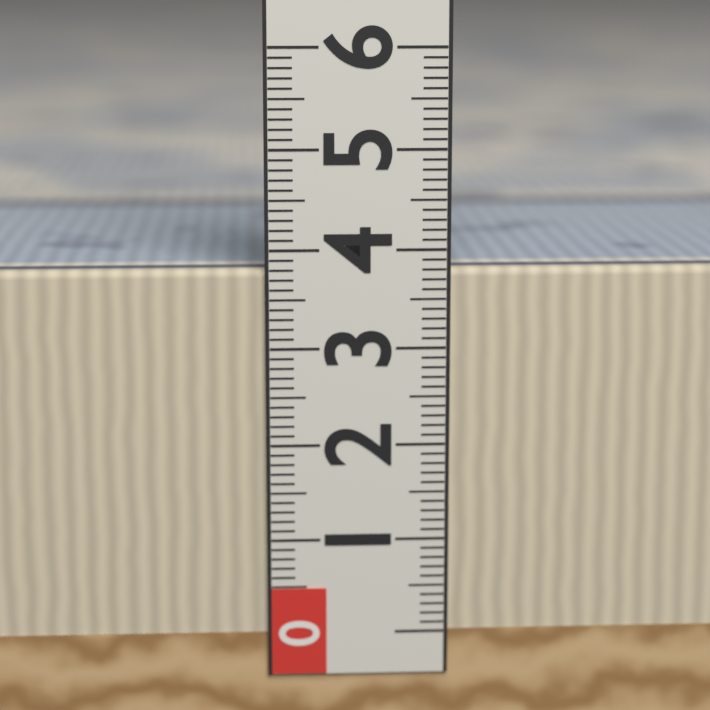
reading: 3.8 (no unit)
